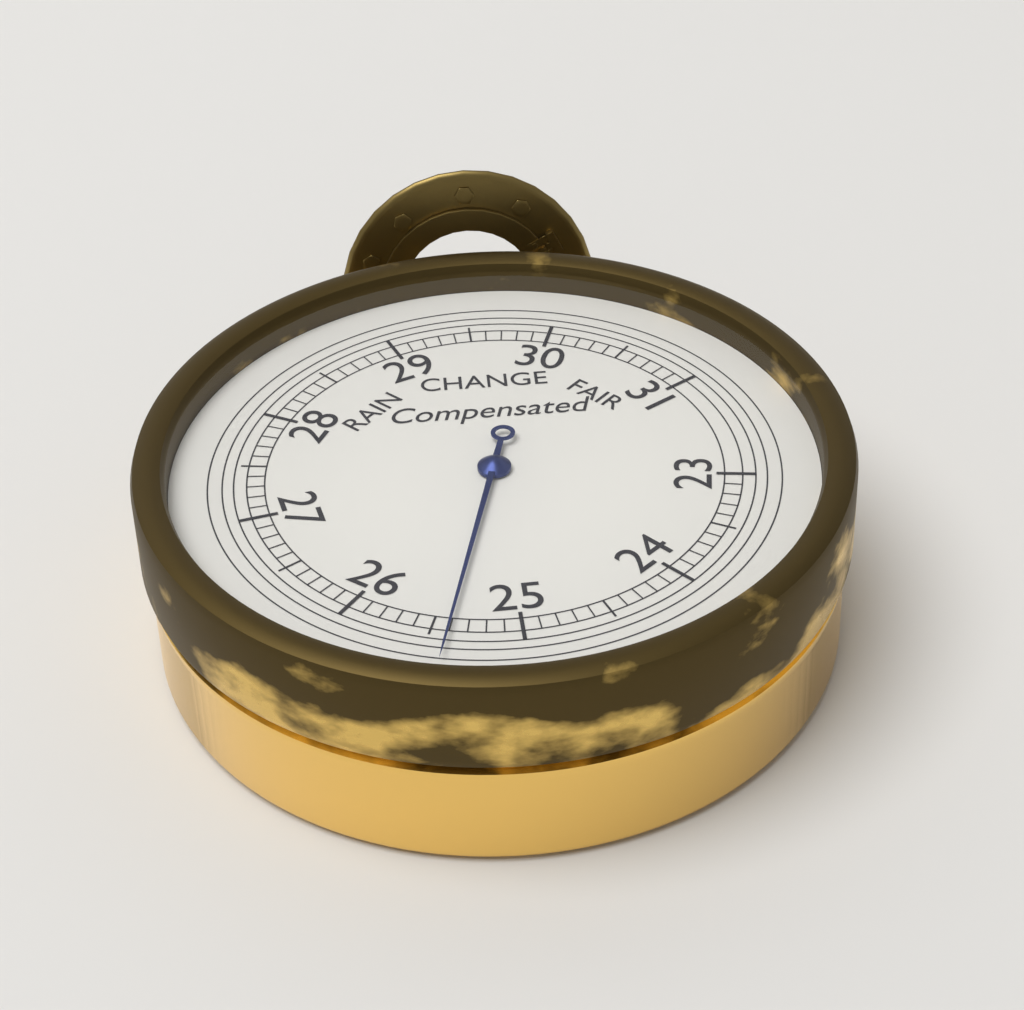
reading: 25.4 inHg
